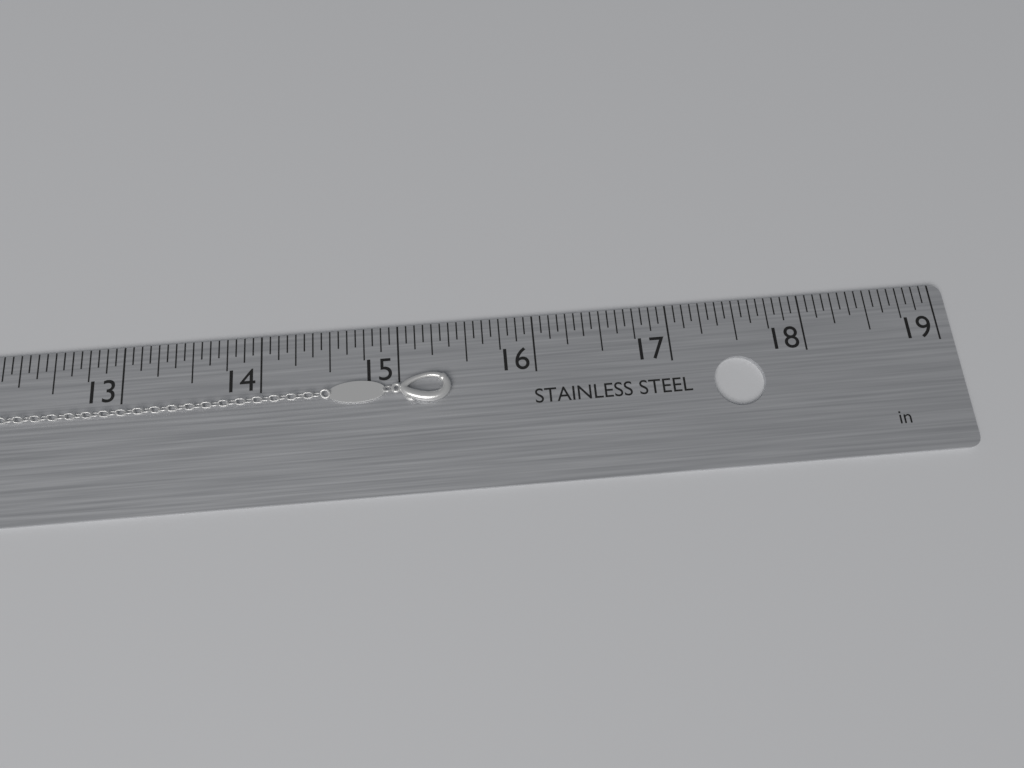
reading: 15.3750 in
